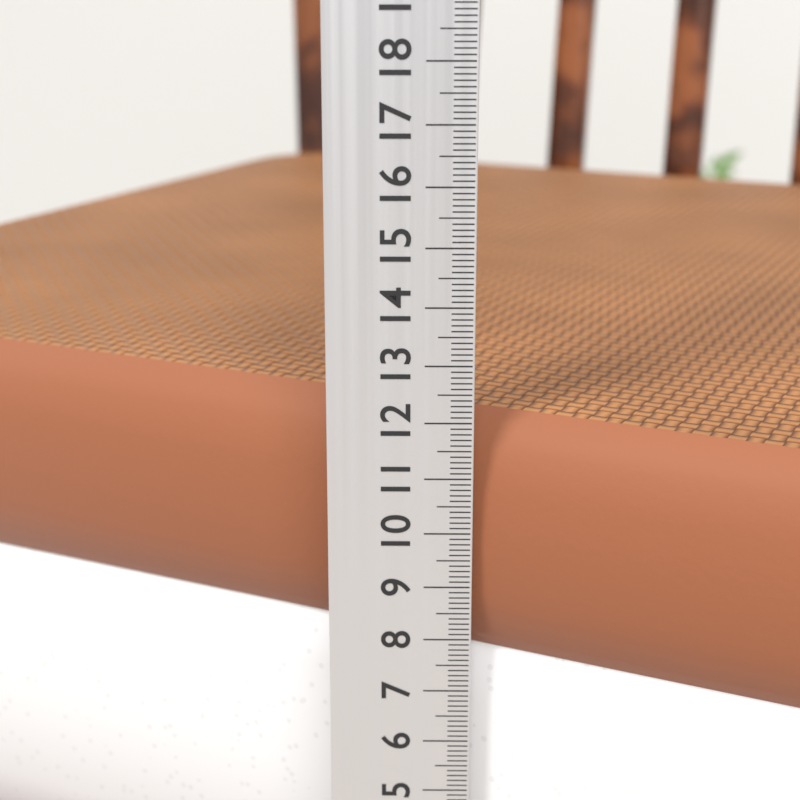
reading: 12.0 cm
